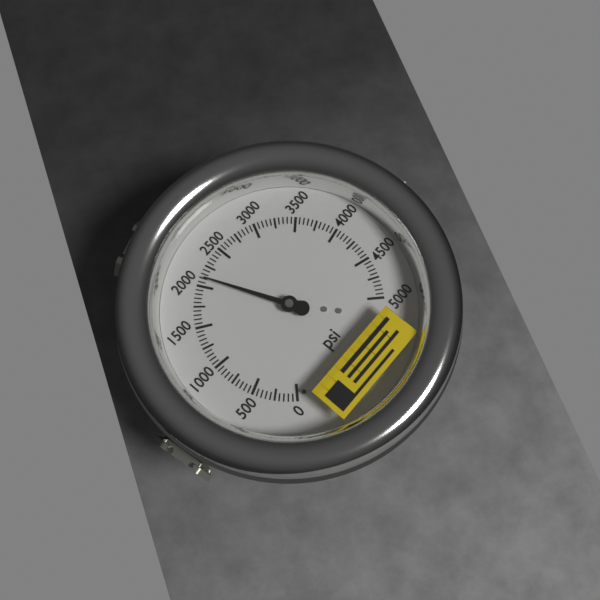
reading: 2100 psi
